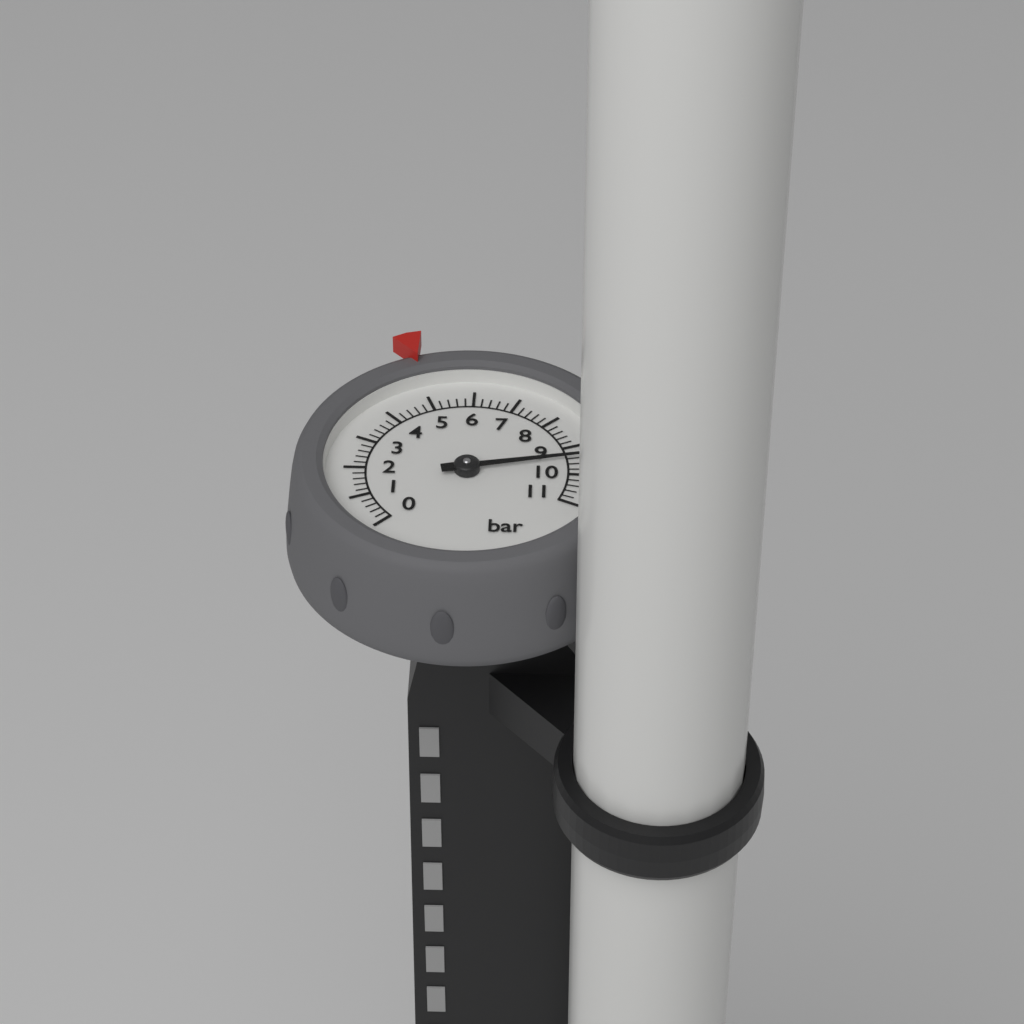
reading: 9.4 bar
